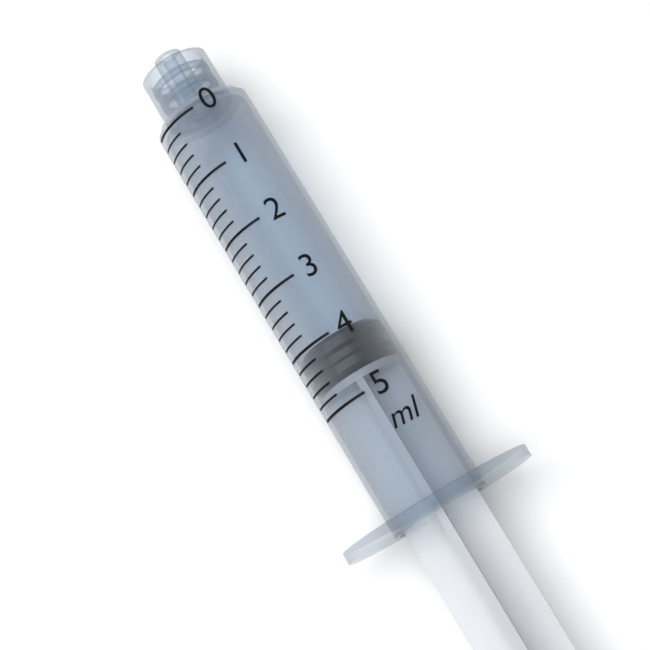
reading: 4.0 ml
